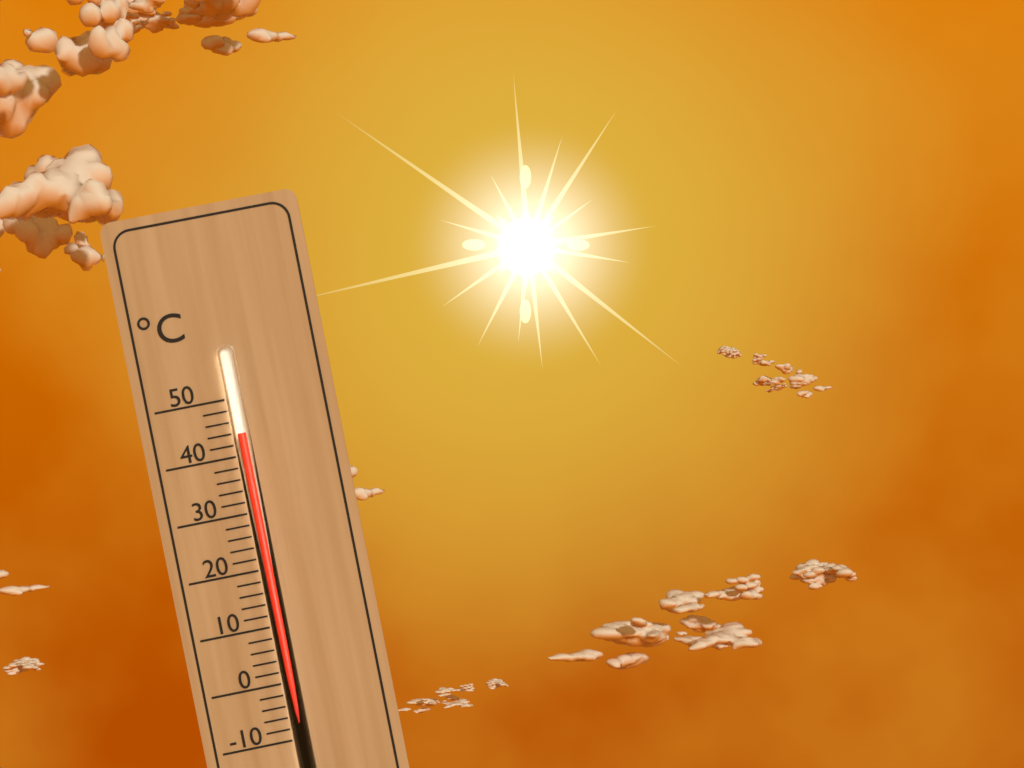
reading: 44 °C
